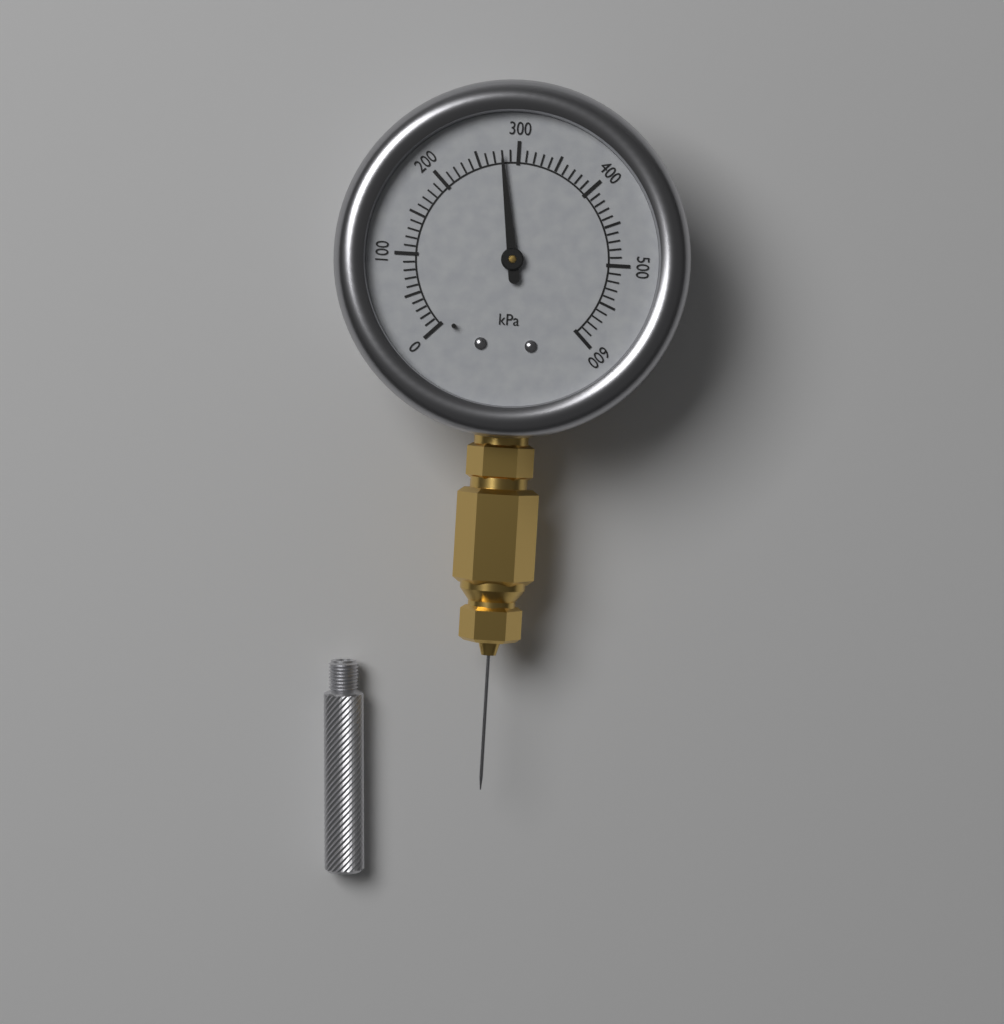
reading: 280 kPa
